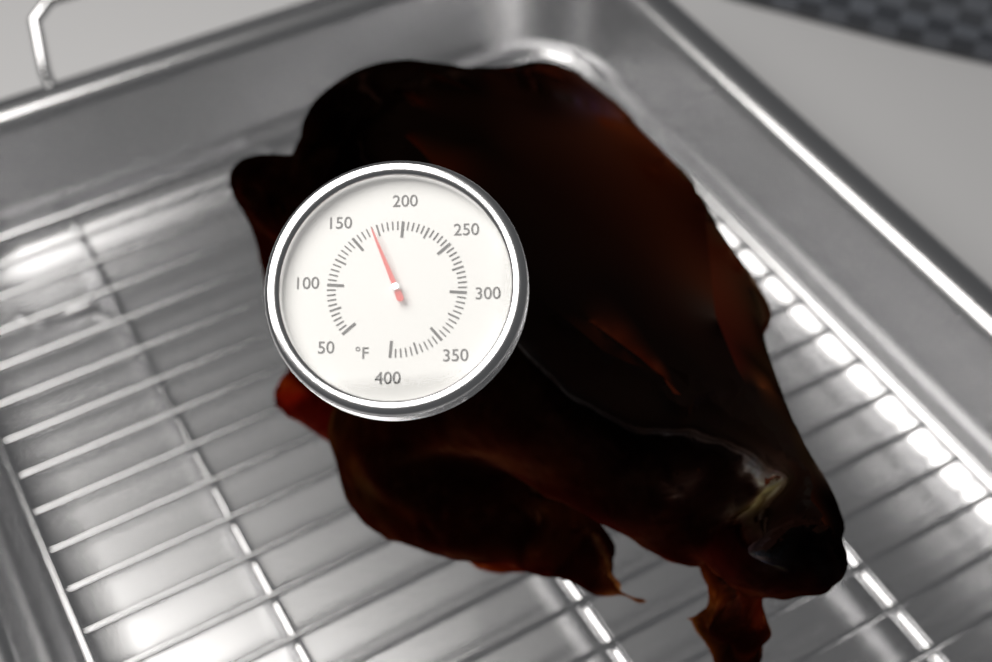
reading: 170 °F
